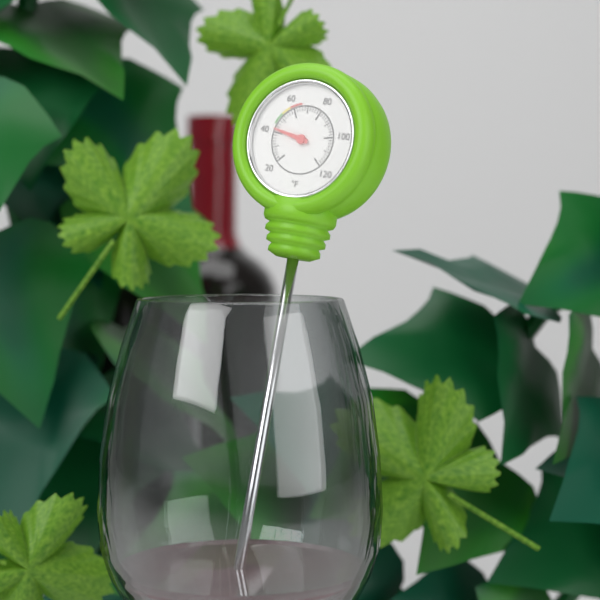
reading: 42 °F
